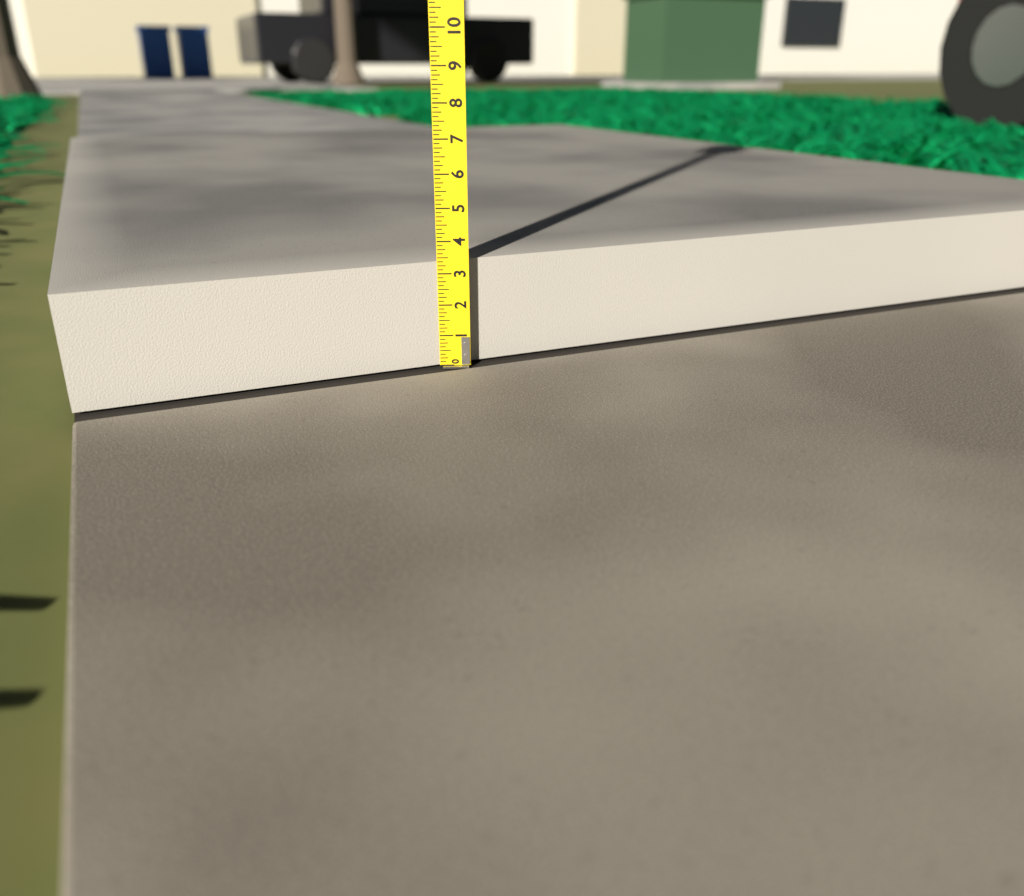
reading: 3.375 (no unit)
